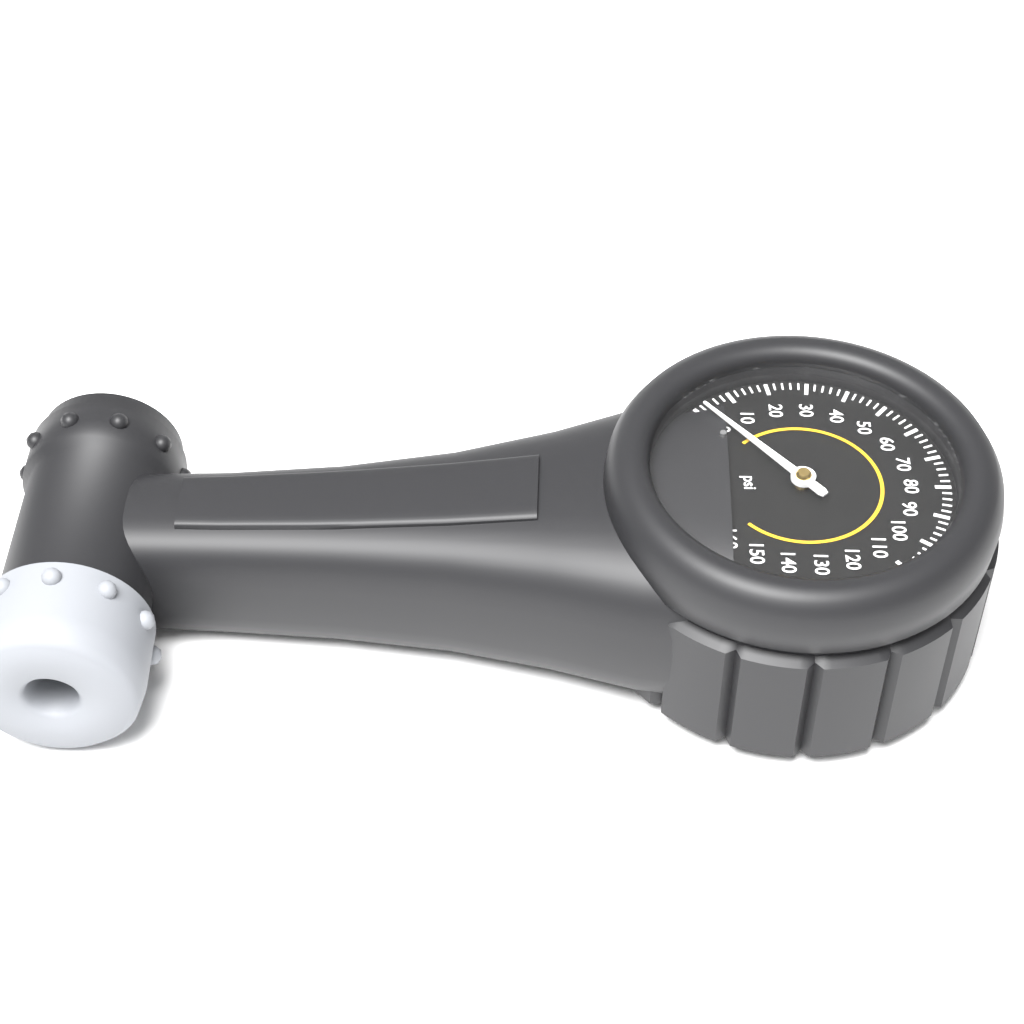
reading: 2 psi
